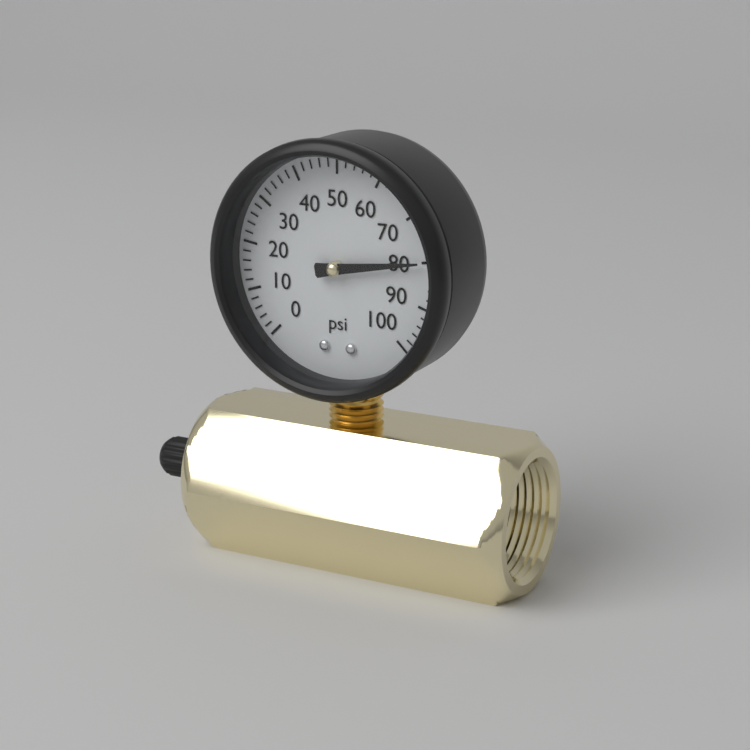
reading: 80 psi
